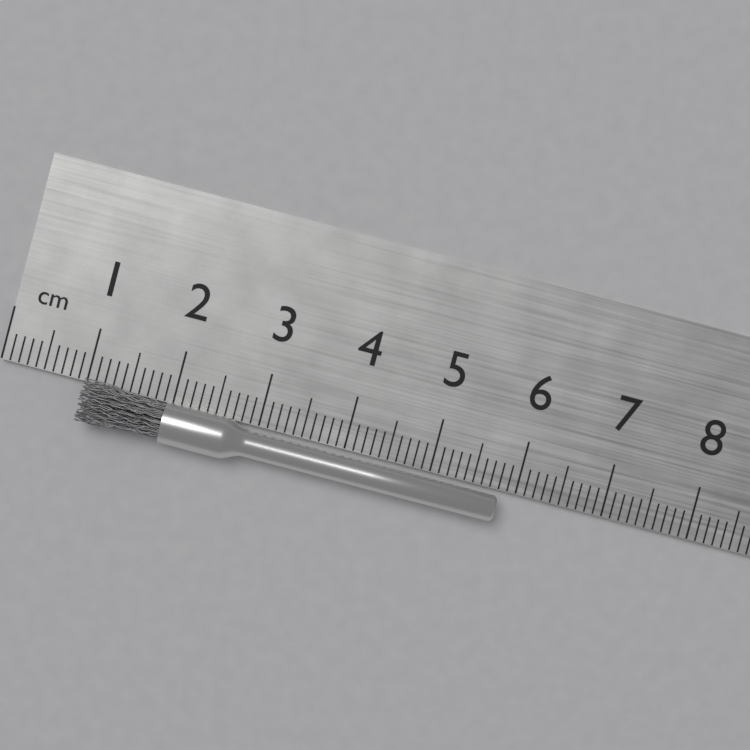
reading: 5.8 cm
